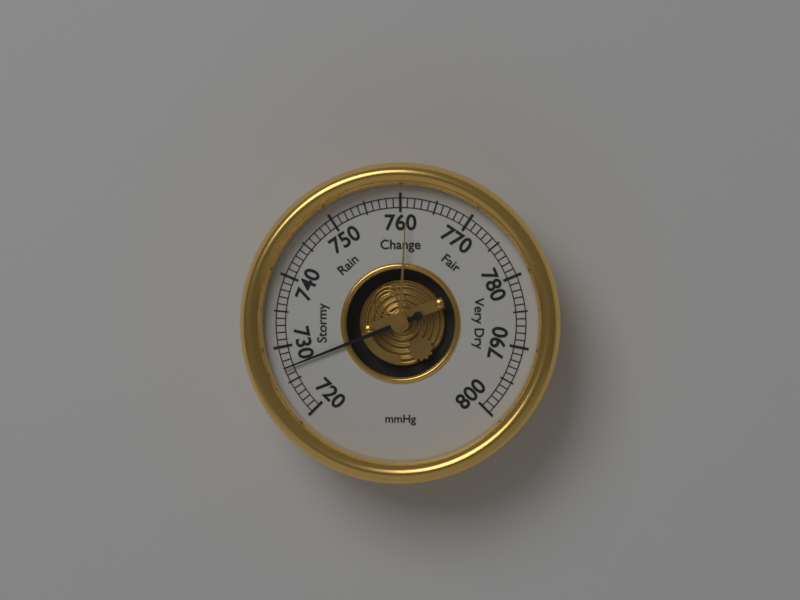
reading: 727 mmHg
